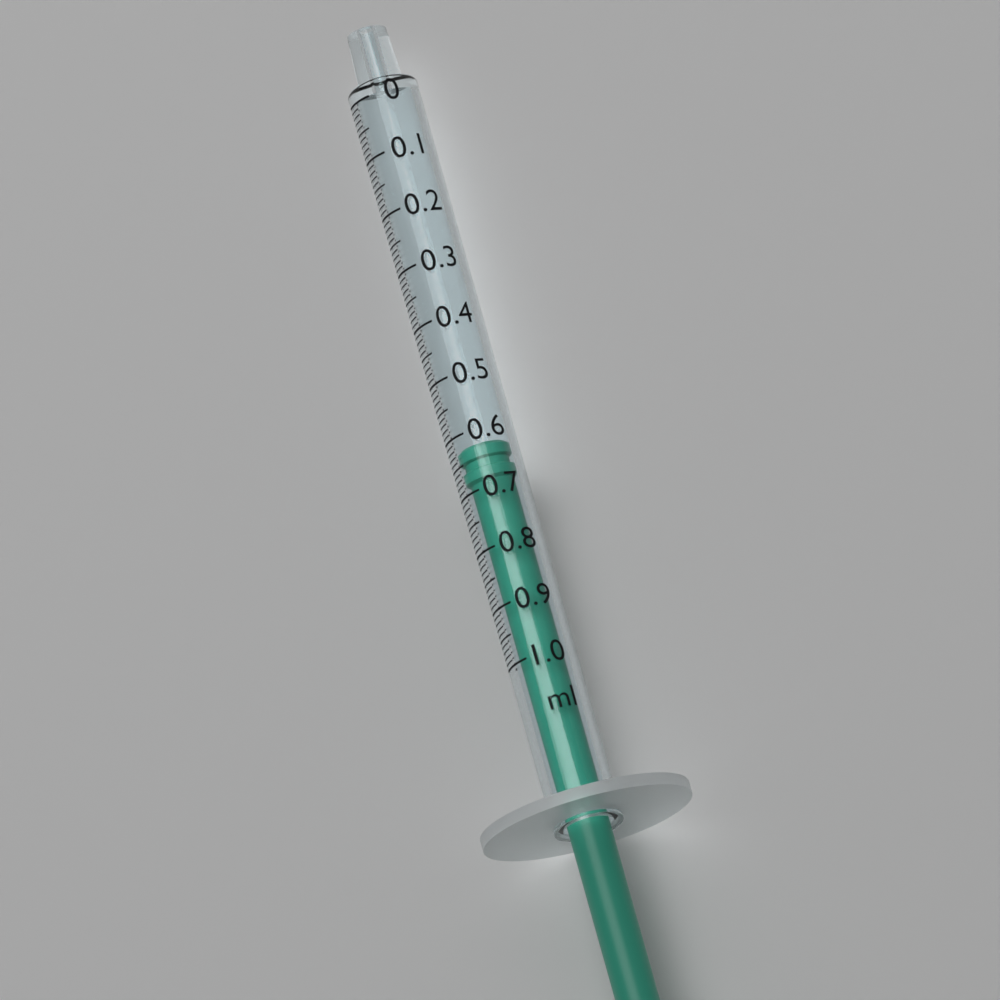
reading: 0.62 ml
